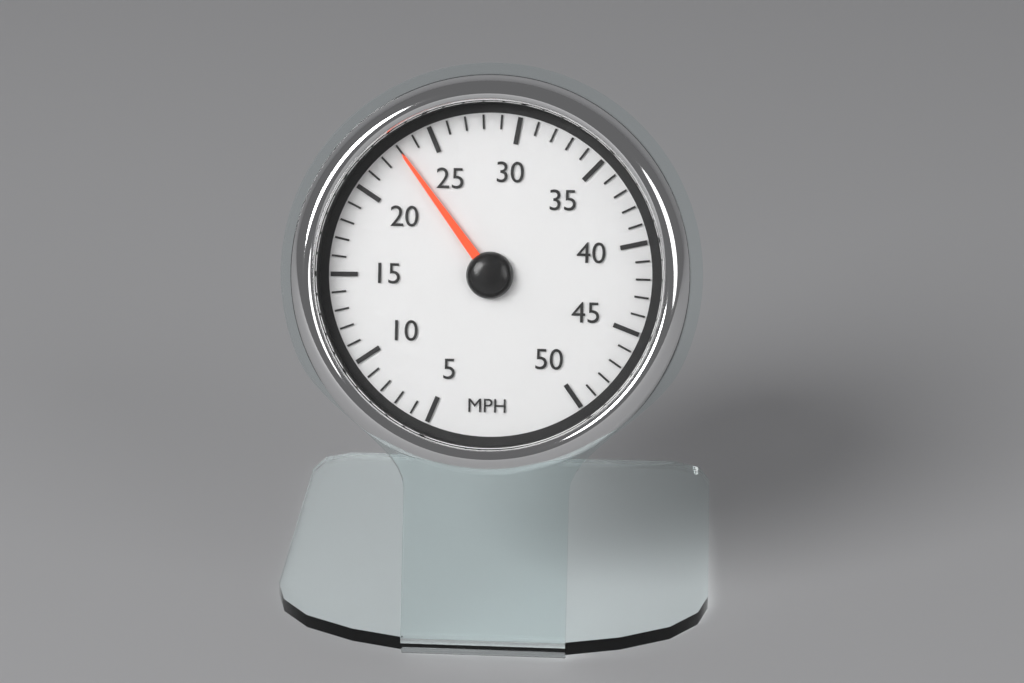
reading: 23 MPH
